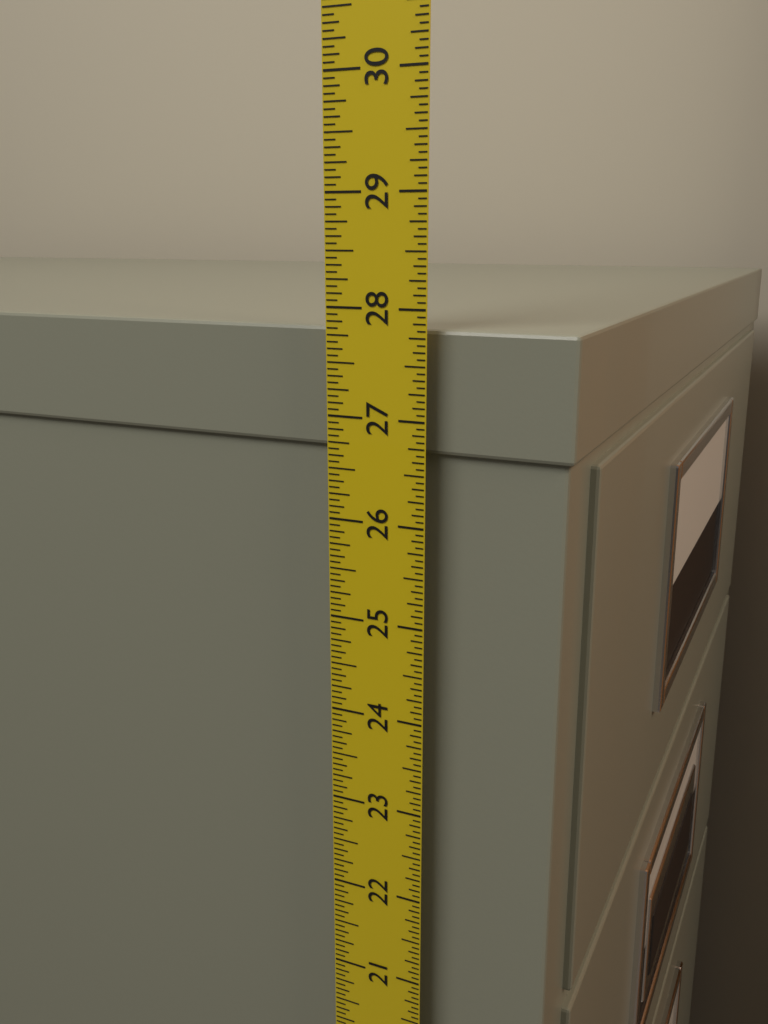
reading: 27.8125 in
